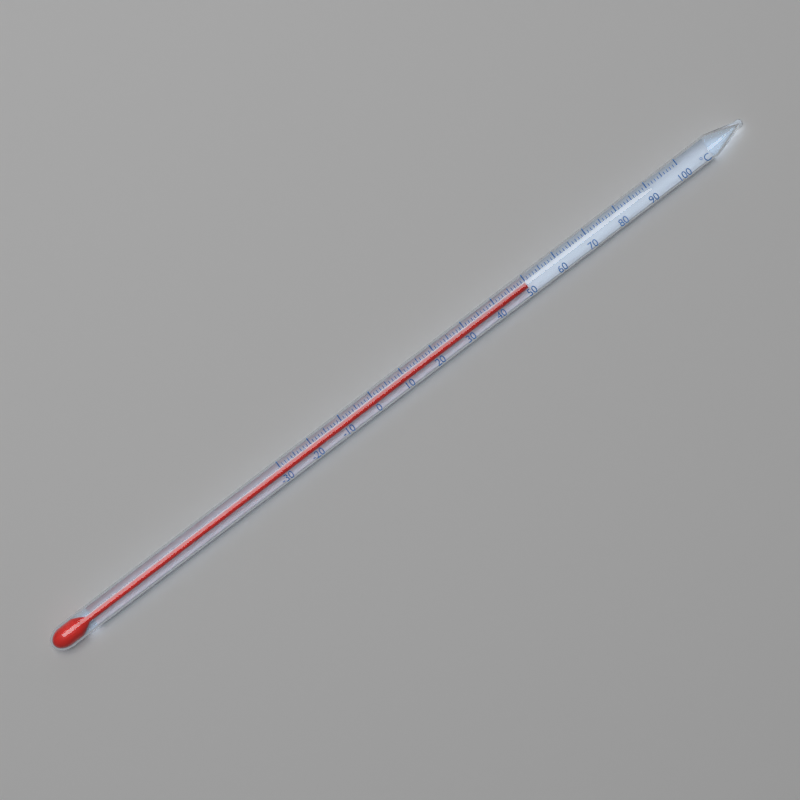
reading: 50 °C
